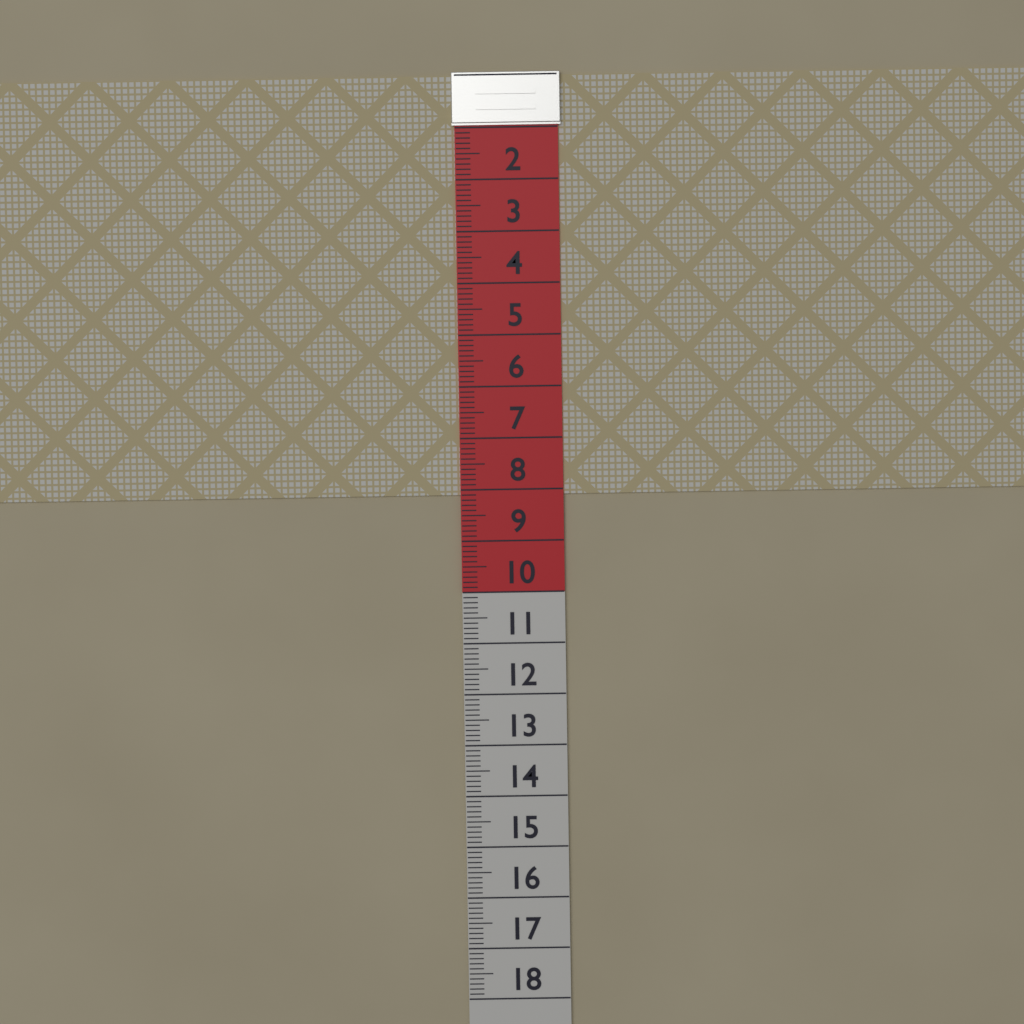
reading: 8.1 (no unit)
